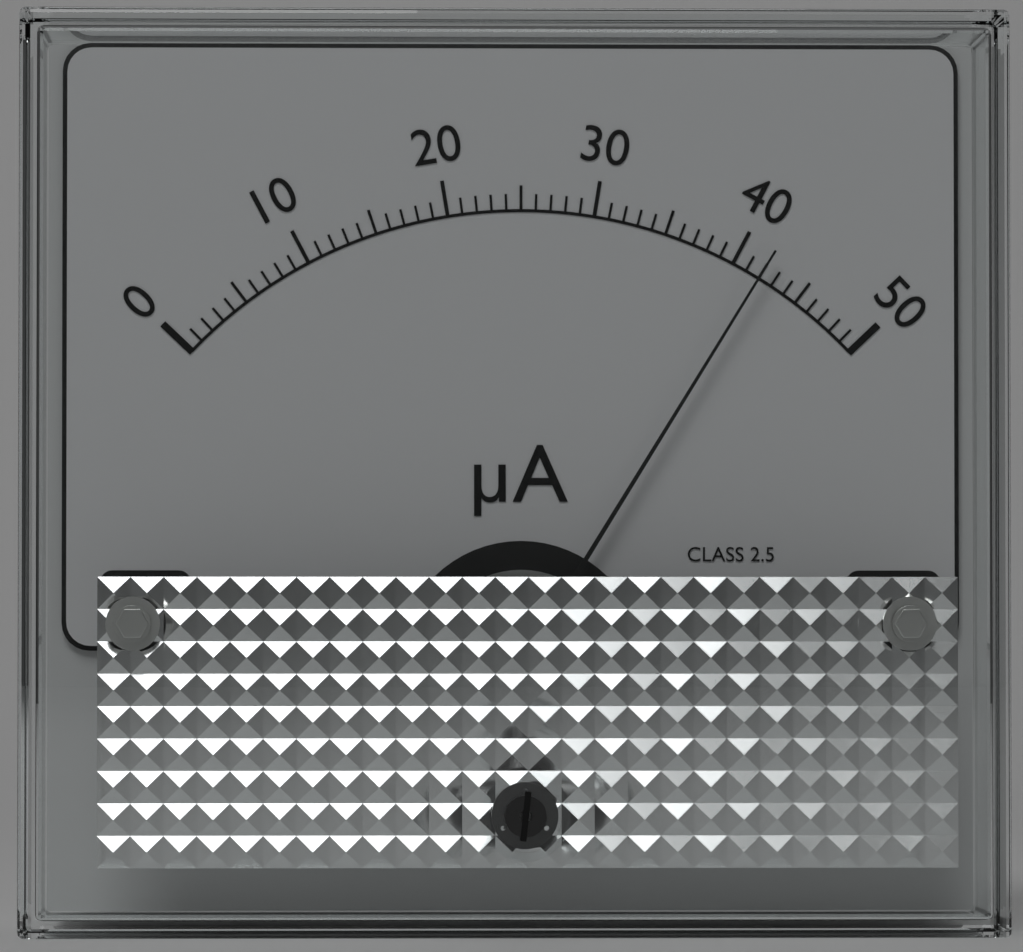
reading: 42 µA
